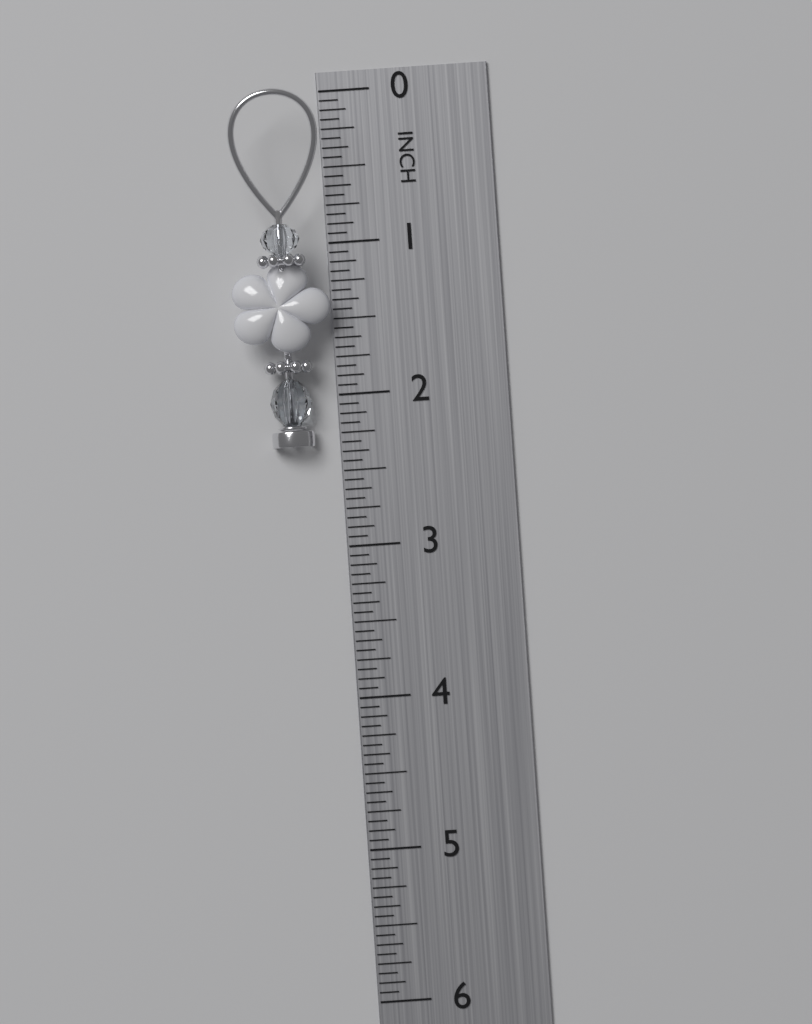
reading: 2.3125 in
